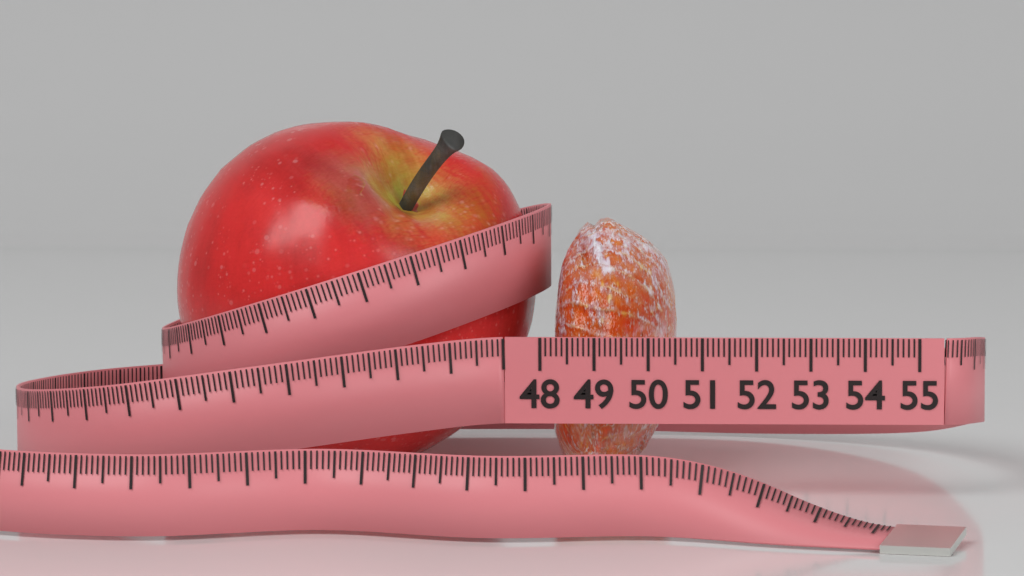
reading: 50.4 (no unit)
